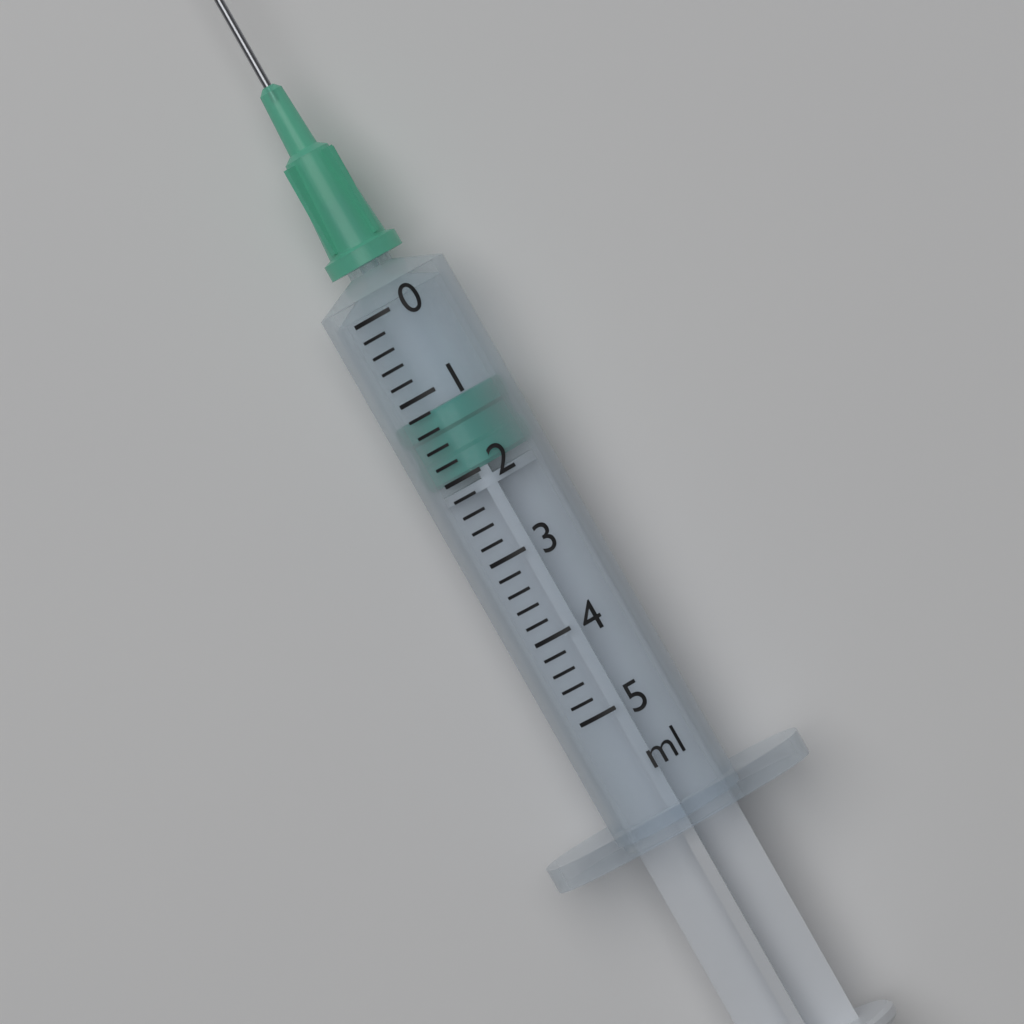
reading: 1.2 ml
